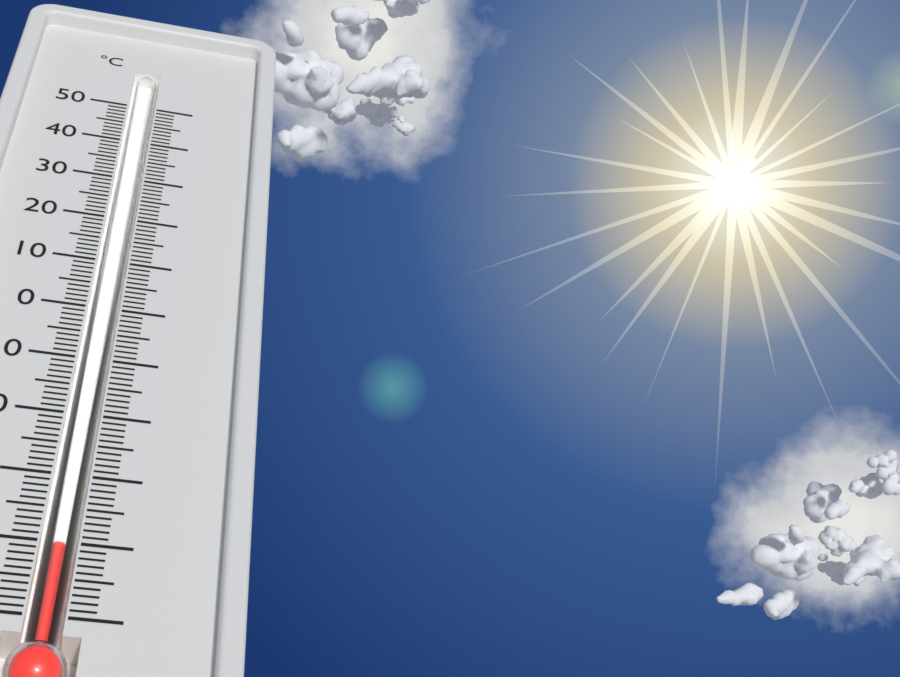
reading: -40 °C
